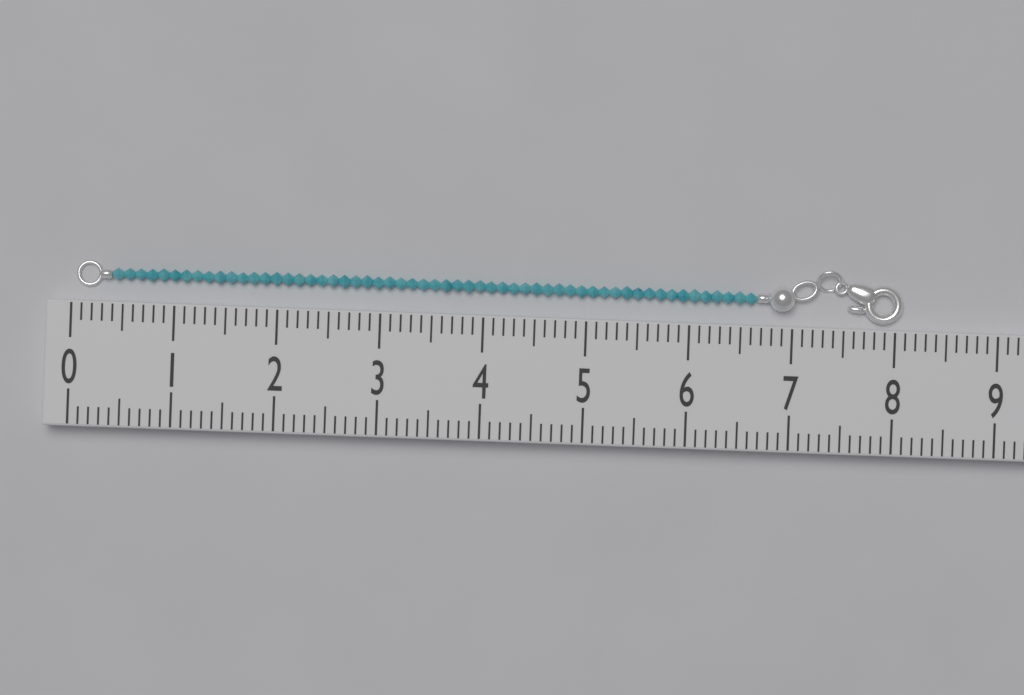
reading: 8.1 (no unit)
